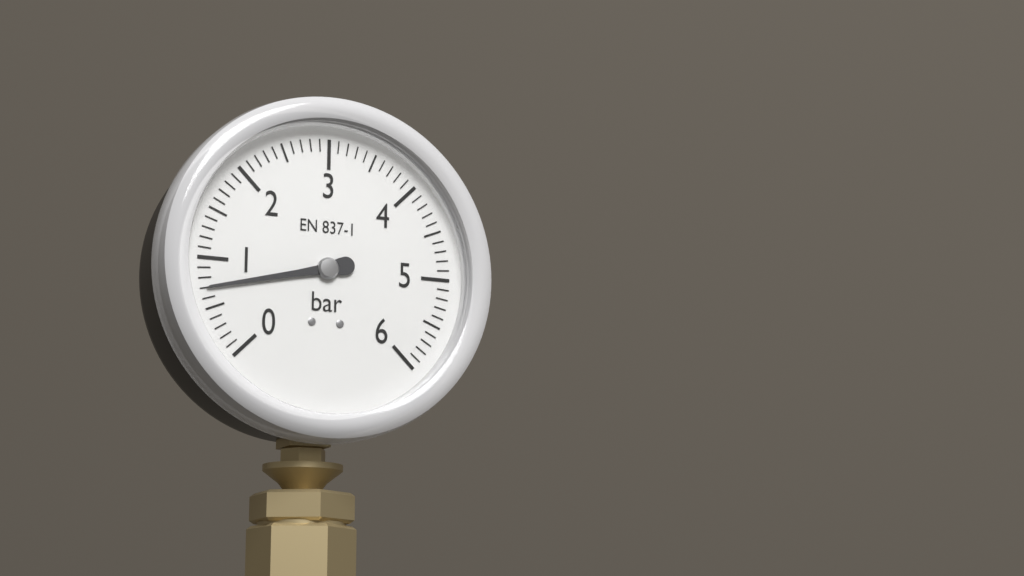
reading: 0.7 bar
